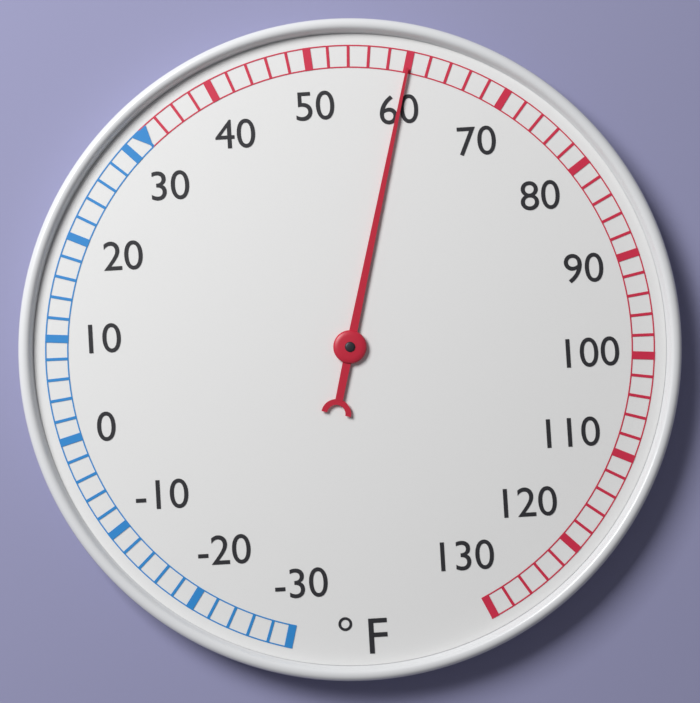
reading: 60 °F
